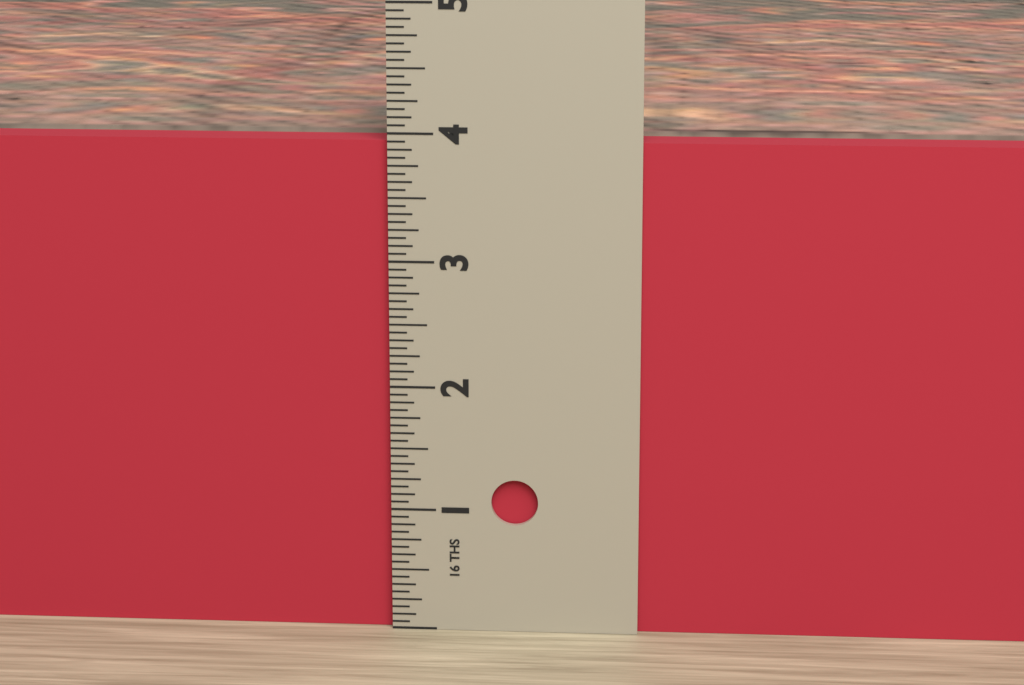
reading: 3.9375 in
